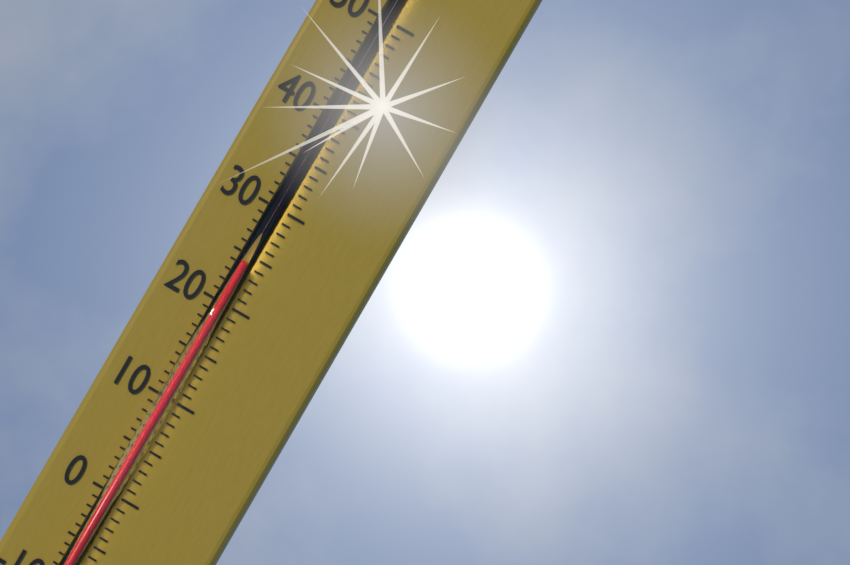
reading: 24 °C
